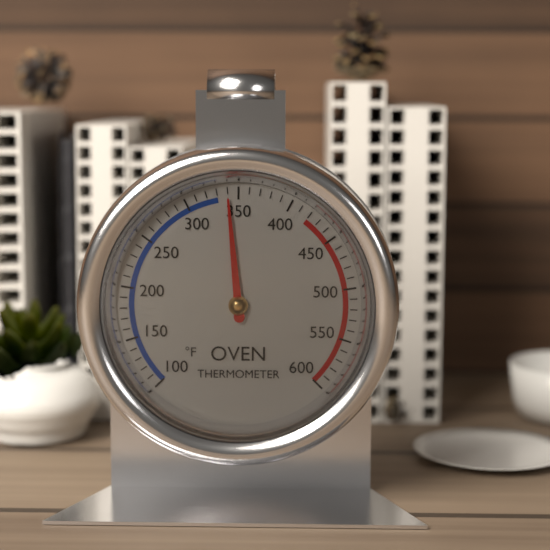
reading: 340 °F
